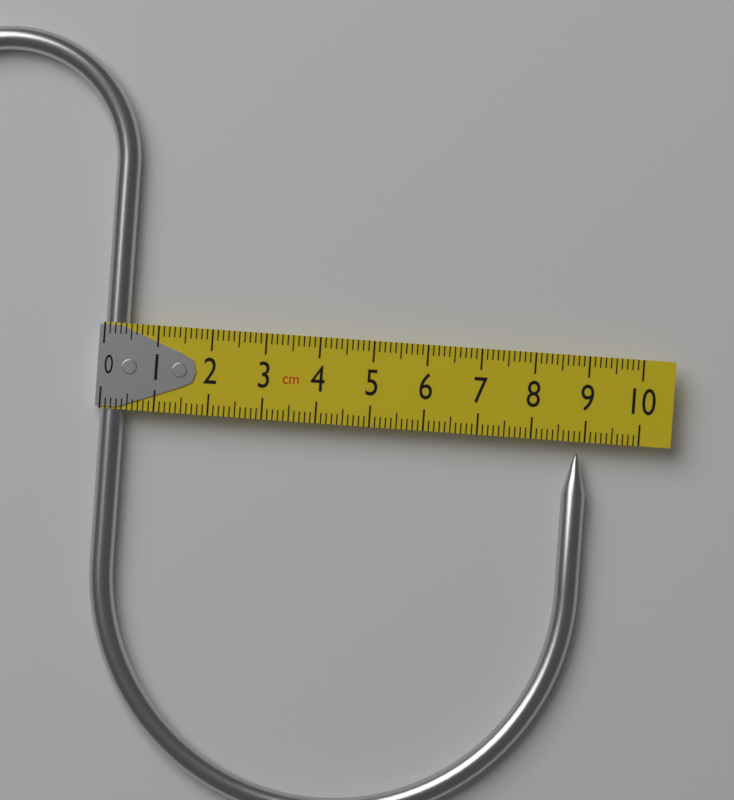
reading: 9.1 cm
